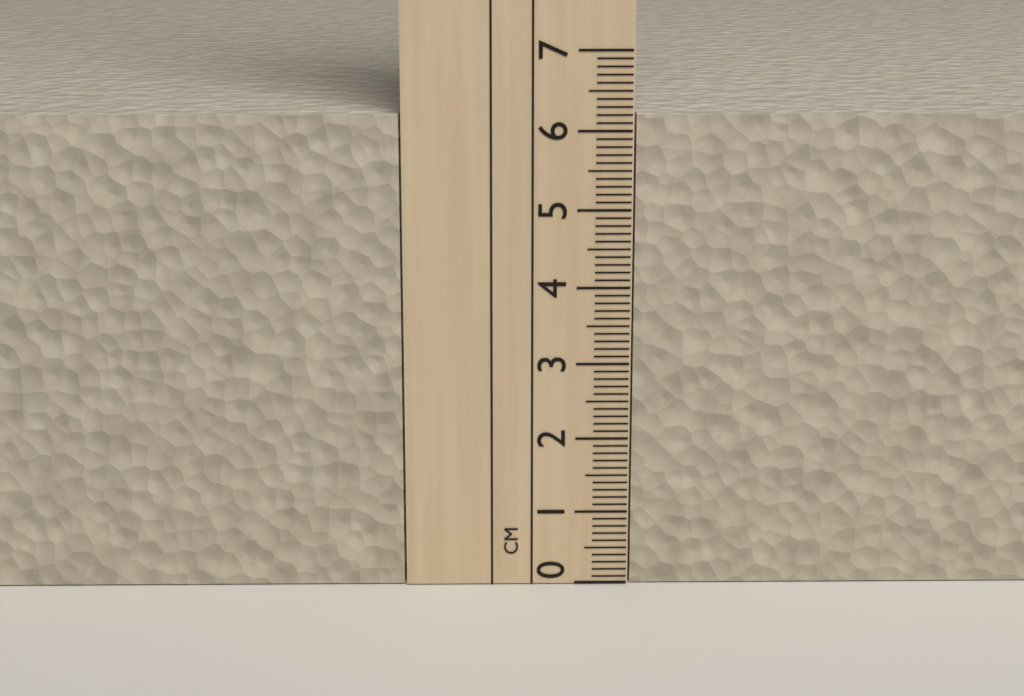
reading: 6.2 cm
